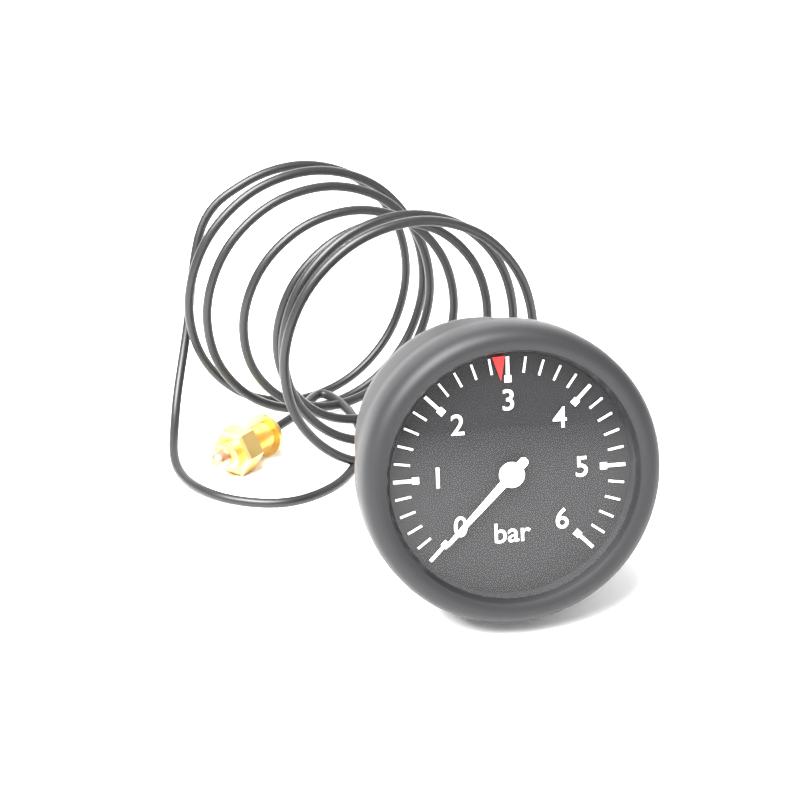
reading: 0.0 bar
